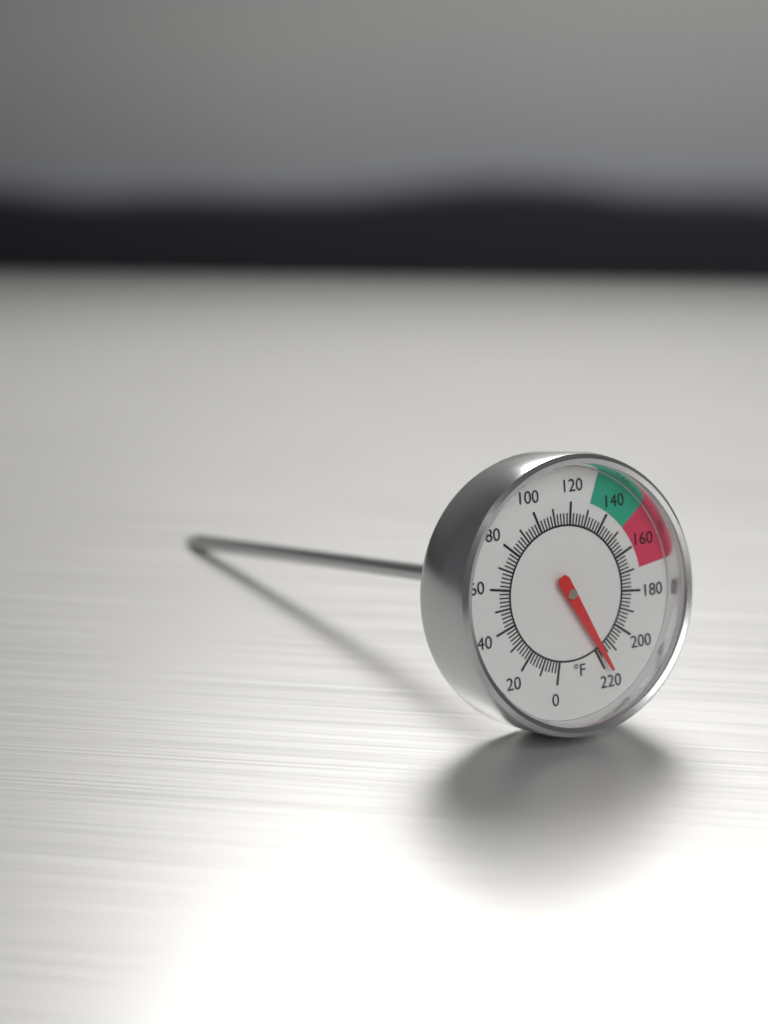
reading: 218 °F
